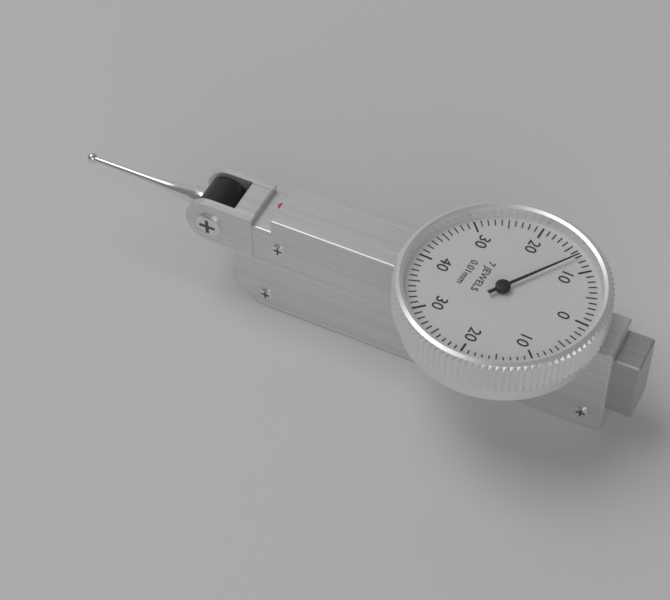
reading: 0.13 mm
